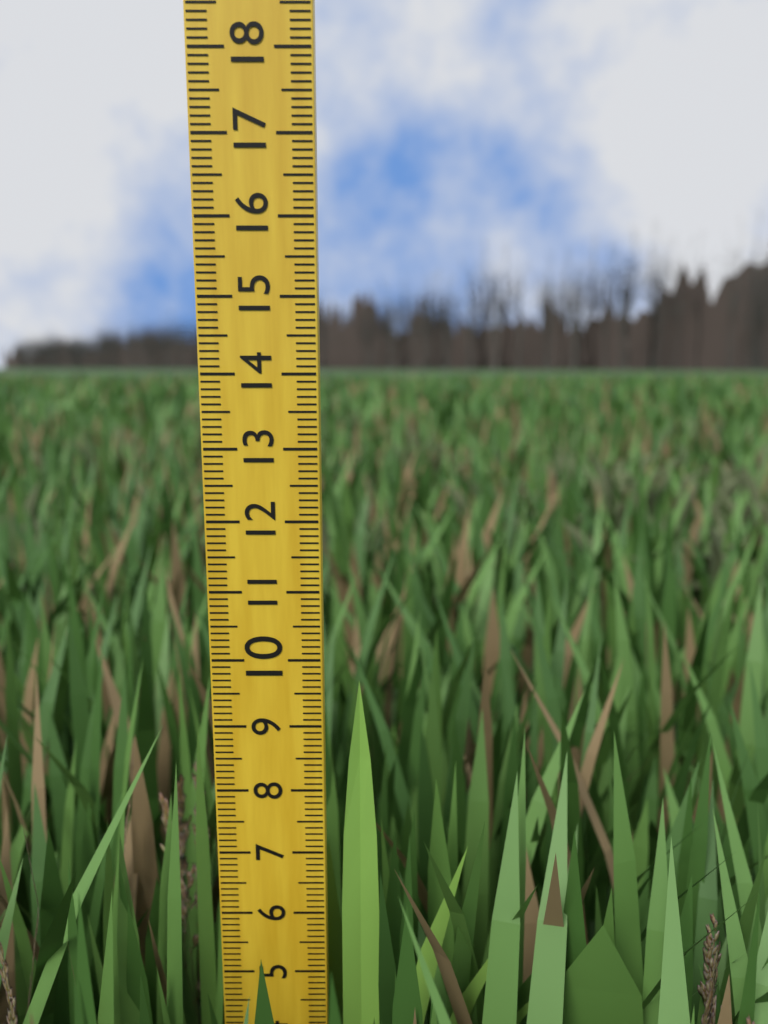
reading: 9.7 (no unit)
